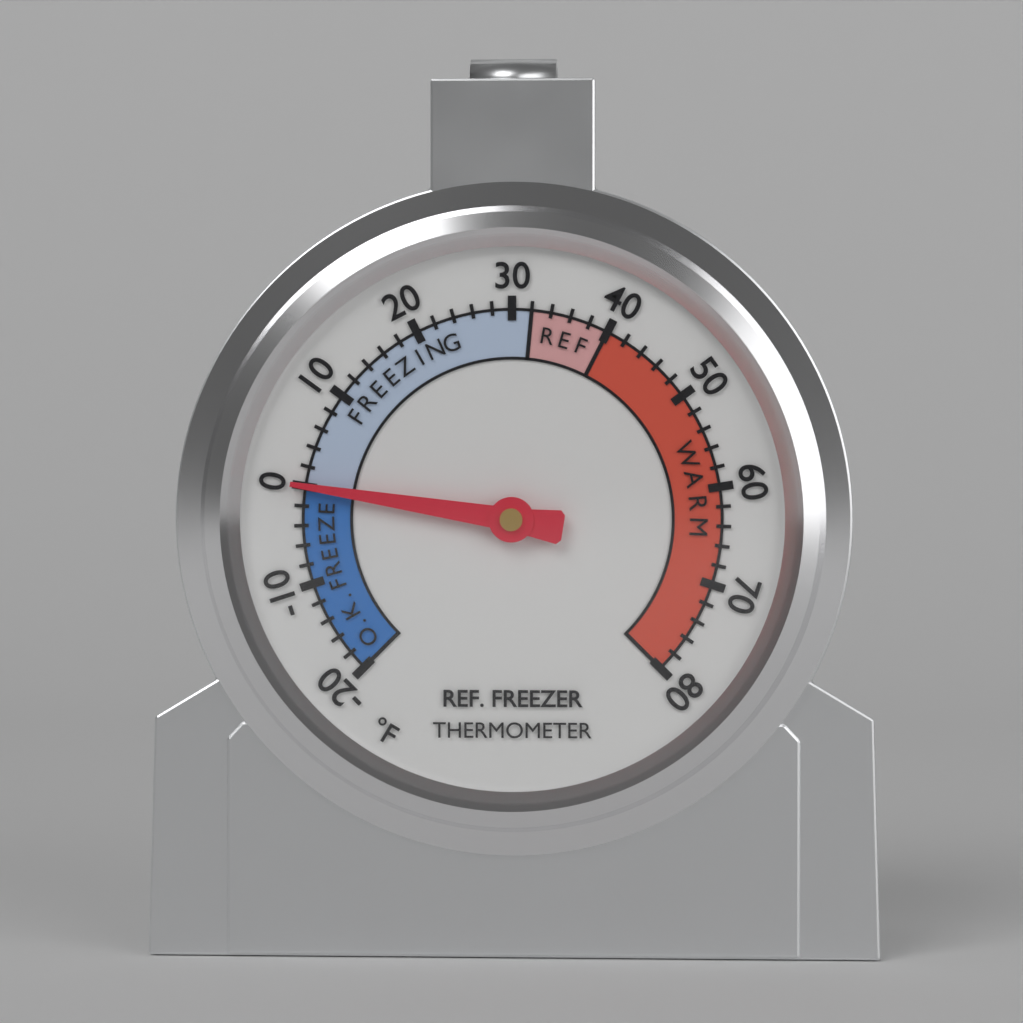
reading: 0 °F
